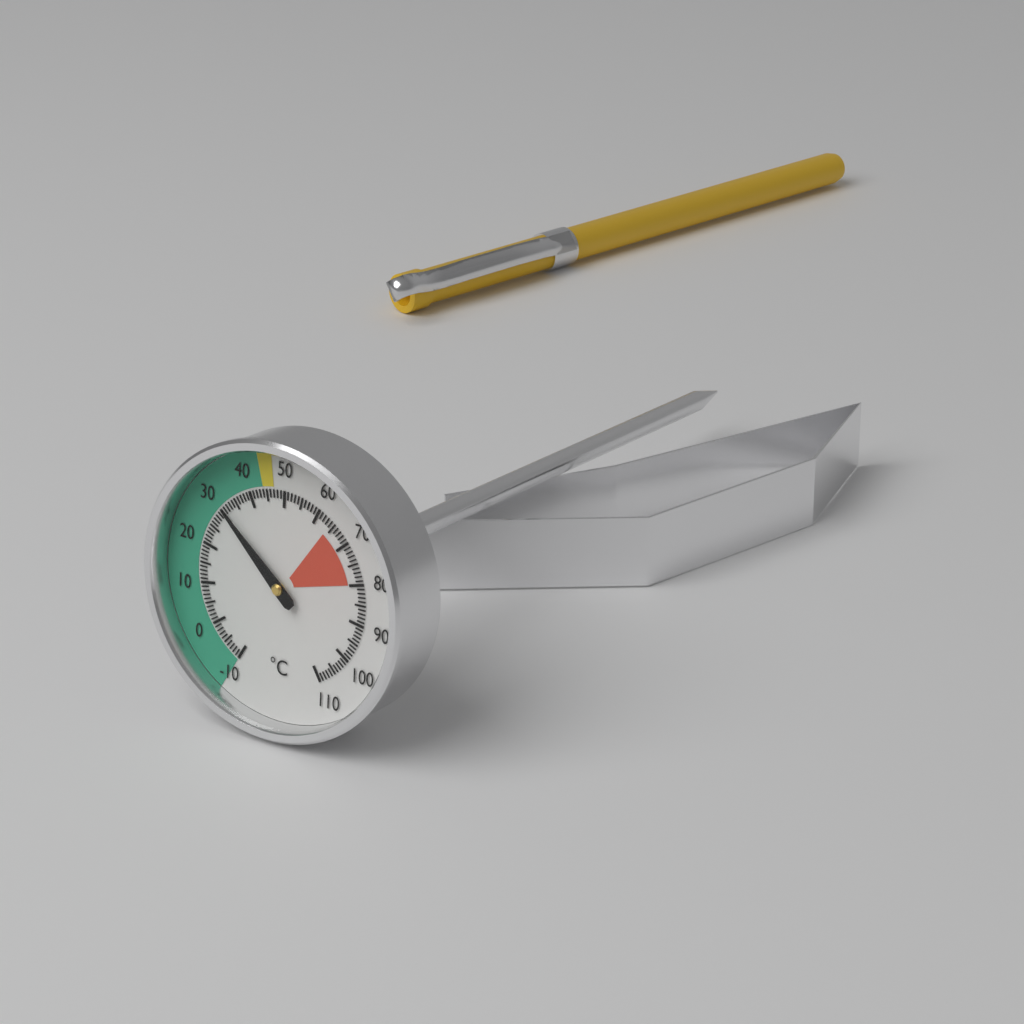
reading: 31 °C
